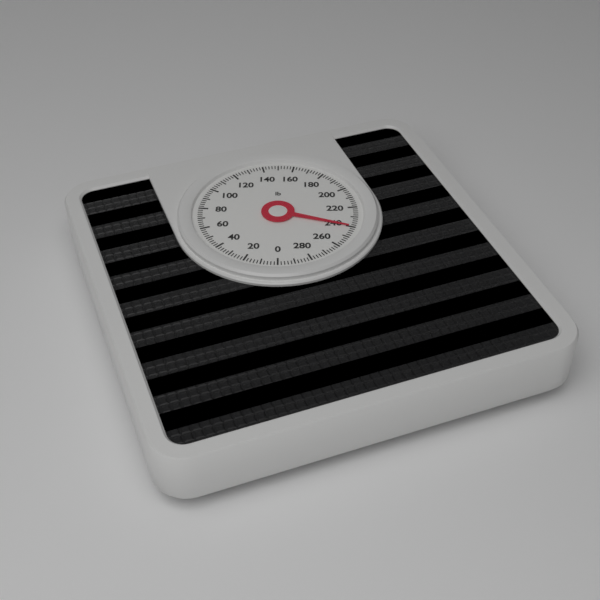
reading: 240 lb
